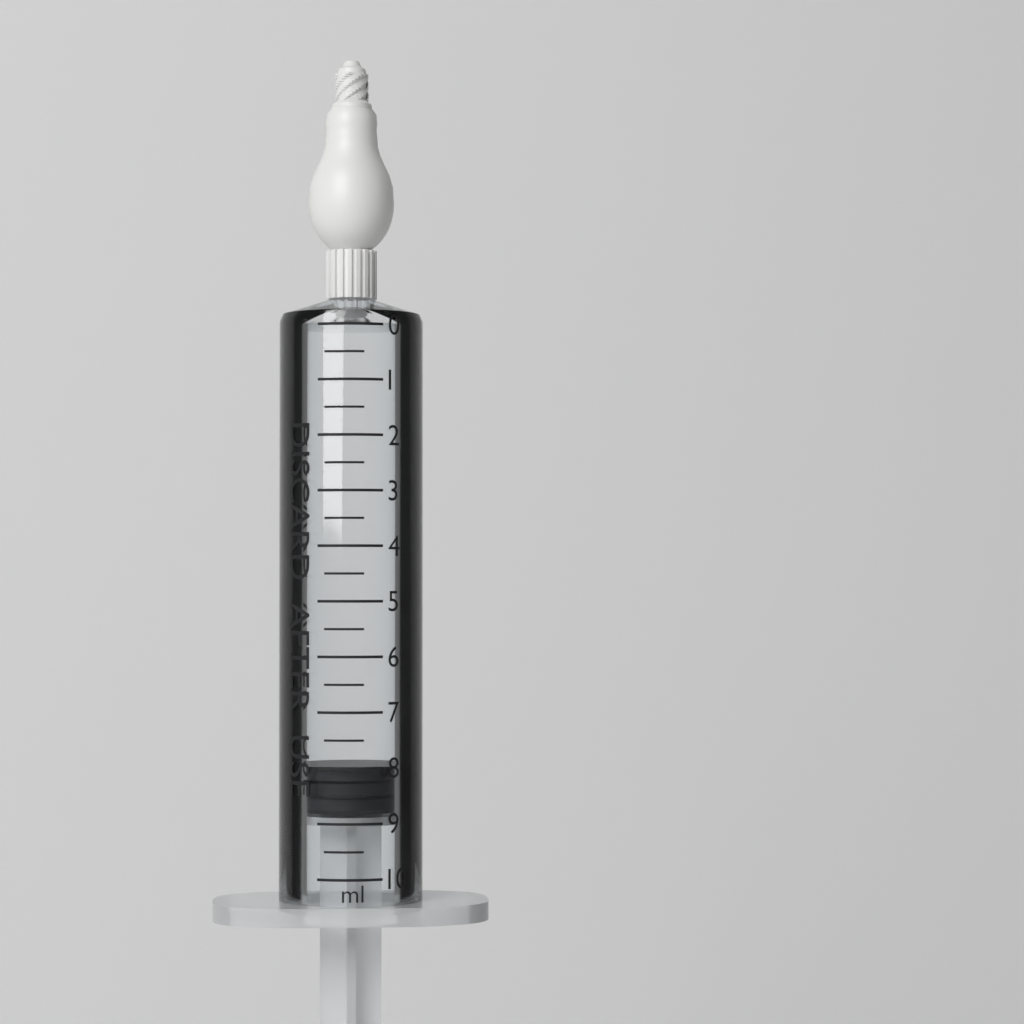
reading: 8.0 ml
